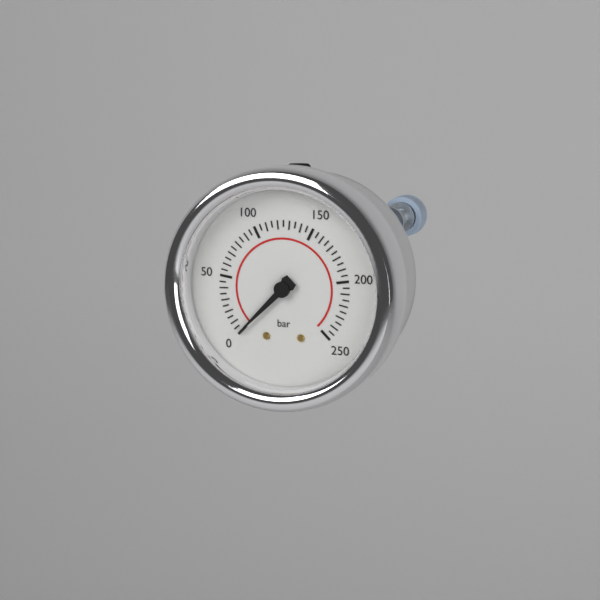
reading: 0 bar
